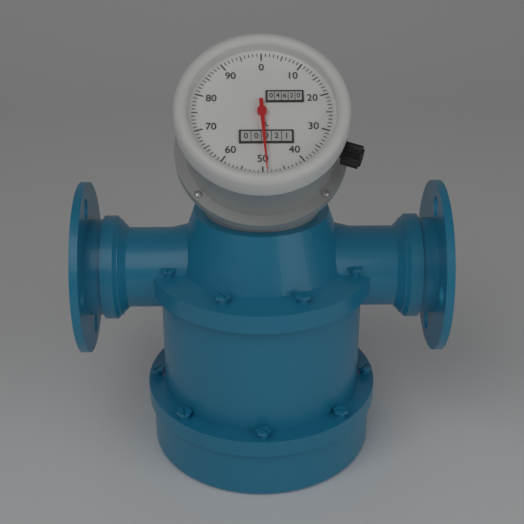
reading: 49 L
